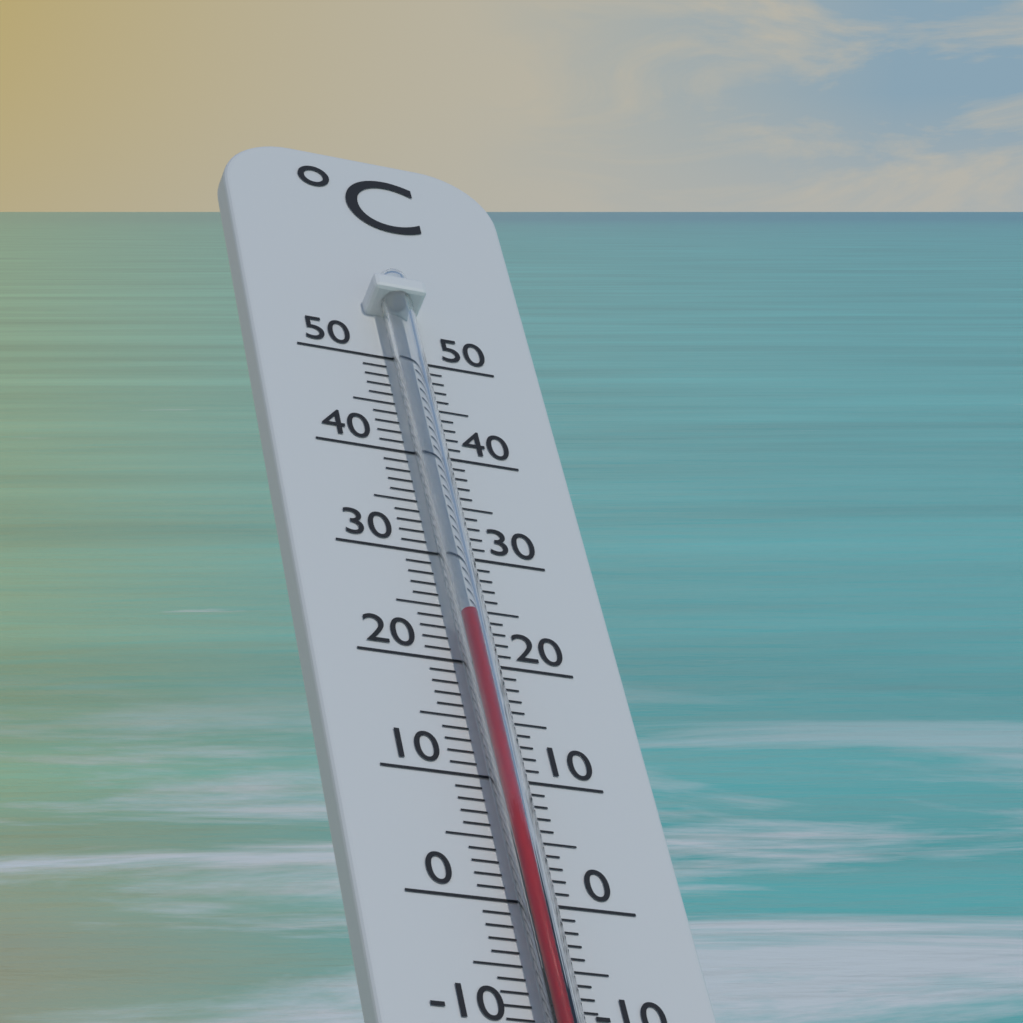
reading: 23 °C
